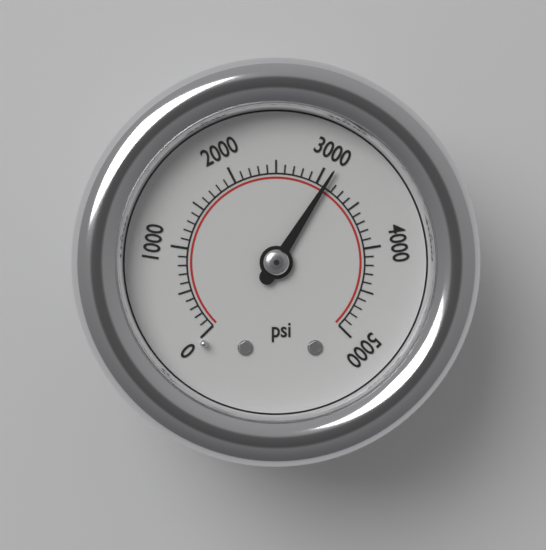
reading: 3100 psi
